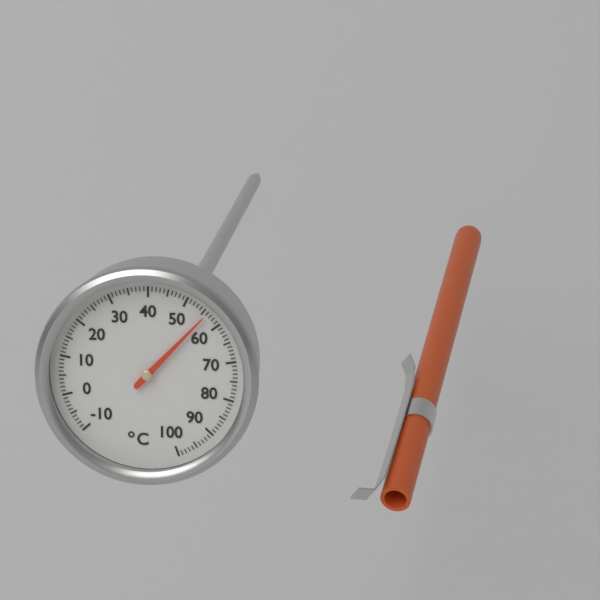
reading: 56 °C
